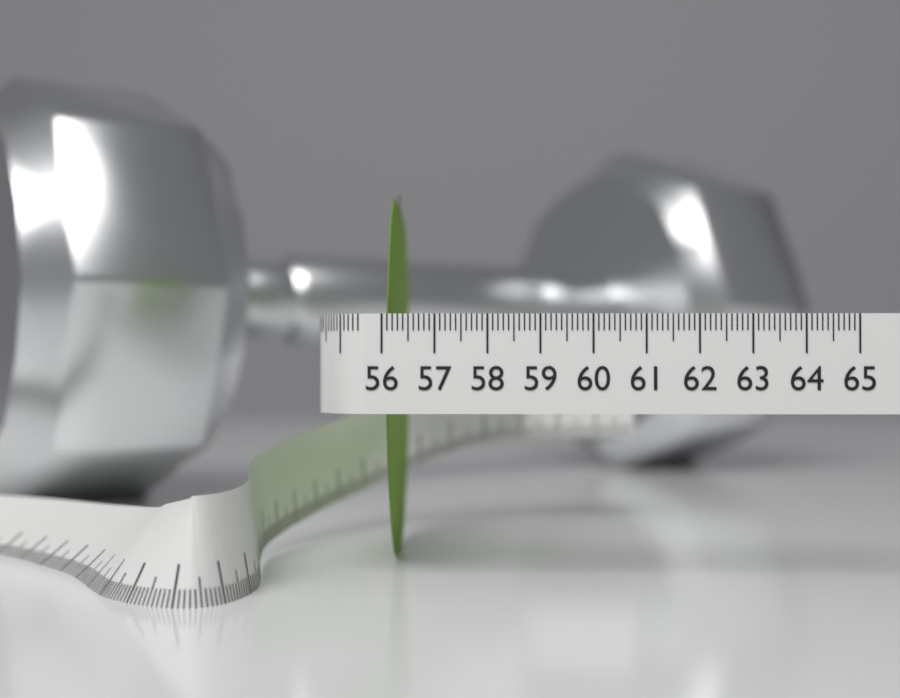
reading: 56.2 (no unit)
